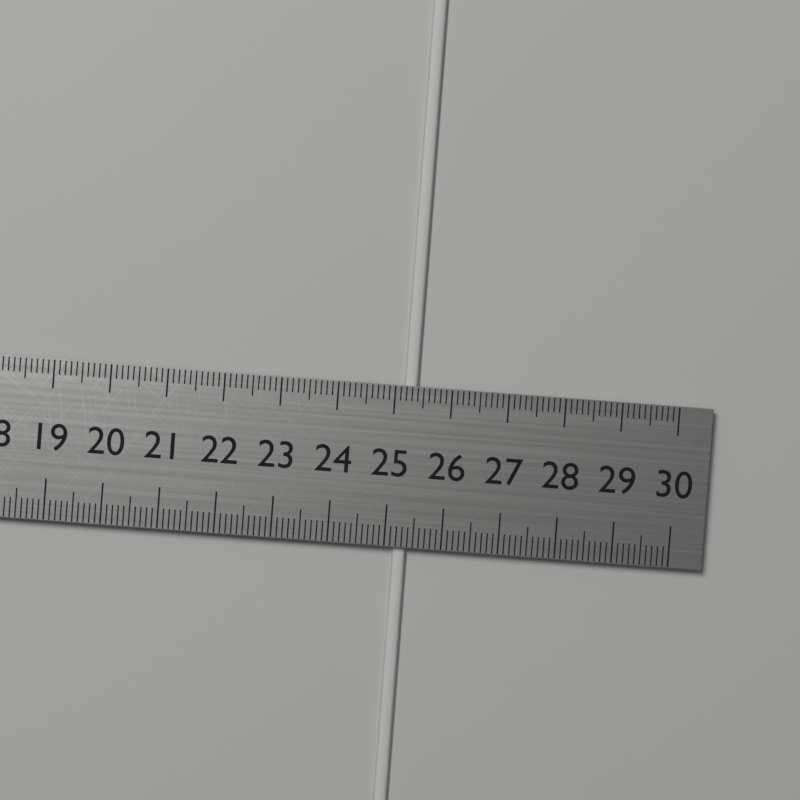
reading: 25.4 cm
